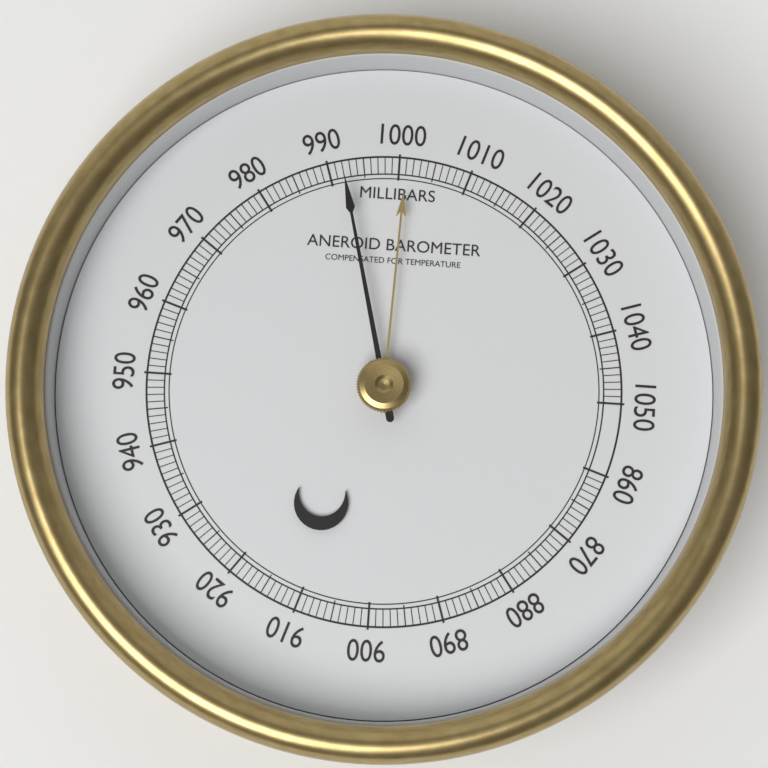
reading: 992 mbar
